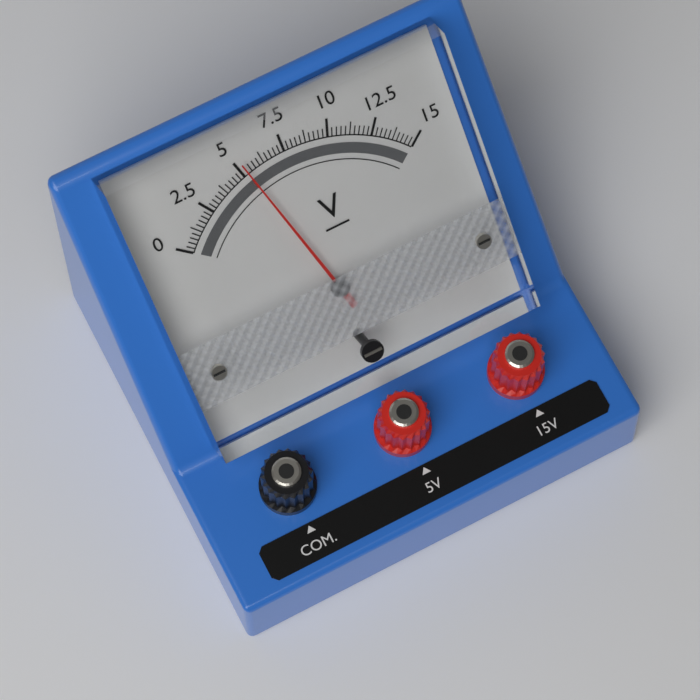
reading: 5.25 V
